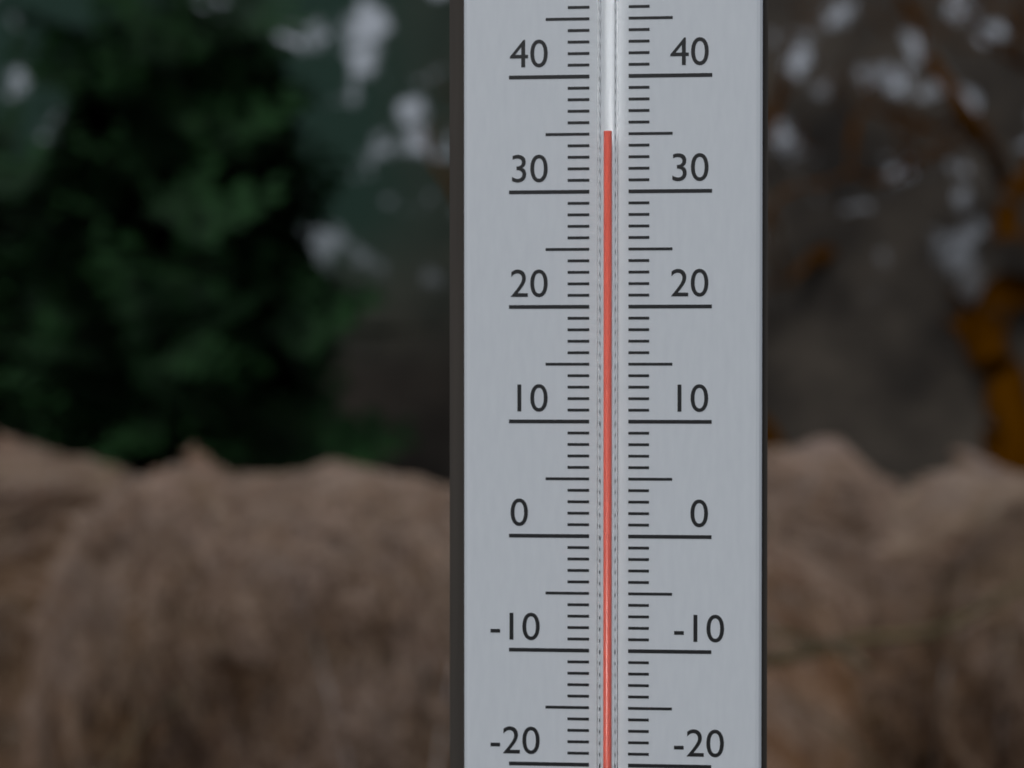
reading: 35 °C
